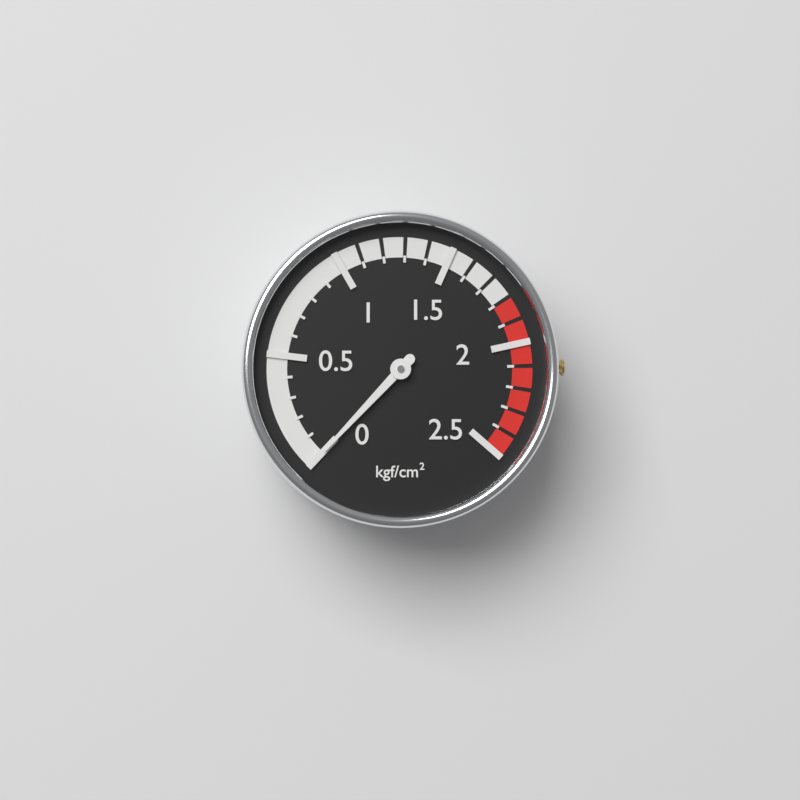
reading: 0.0 kgf/cm²
